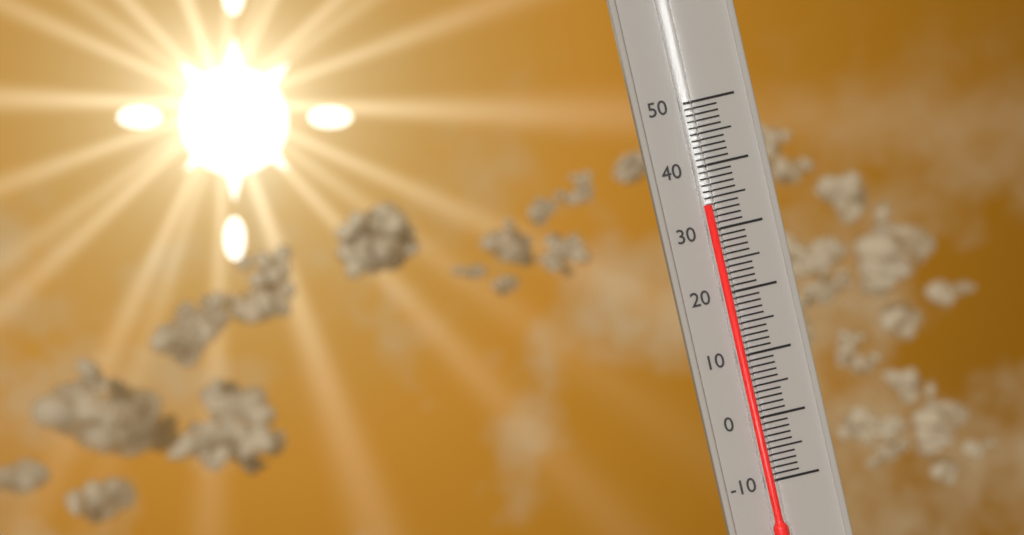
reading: 34 (no unit)
